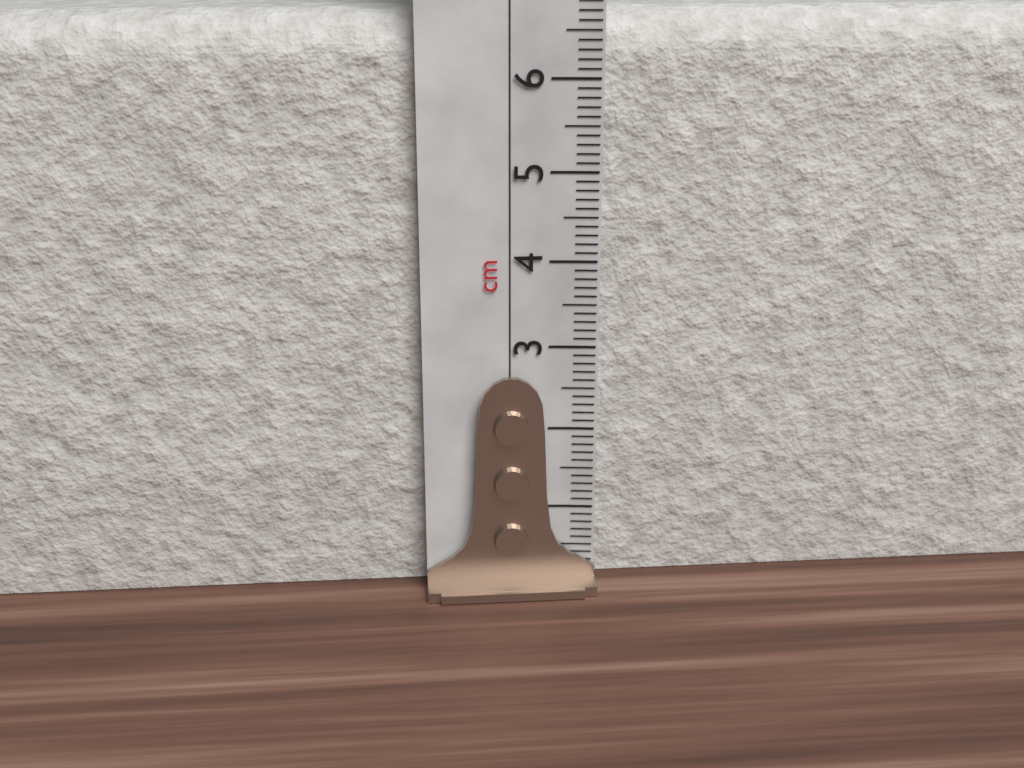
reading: 6.7 cm
